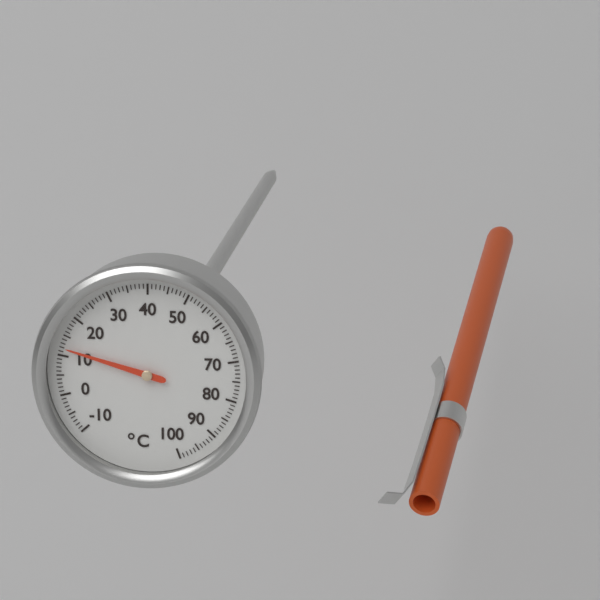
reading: 12 °C
